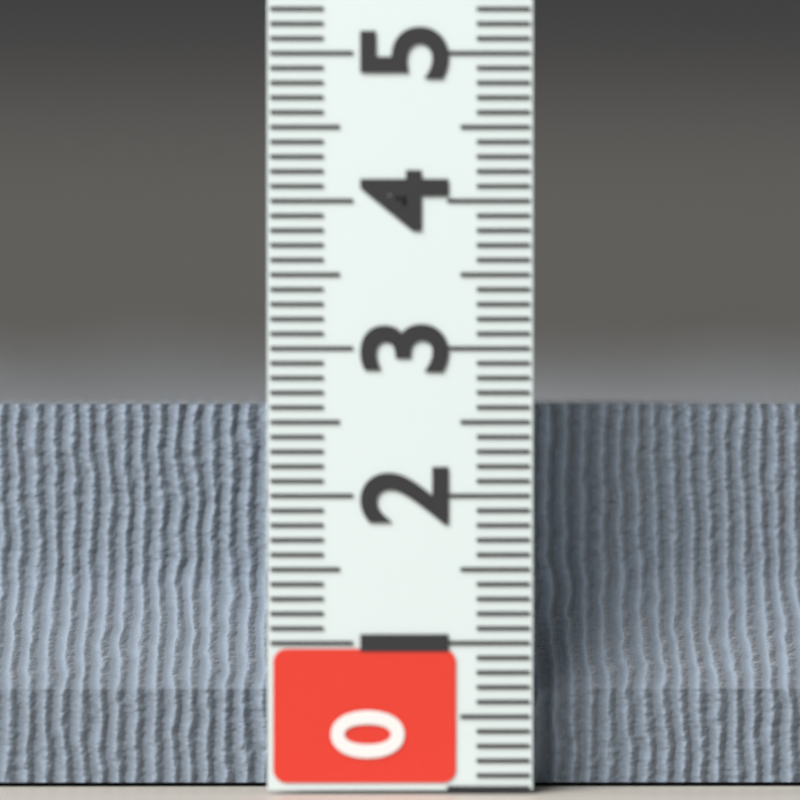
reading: 2.6 (no unit)
